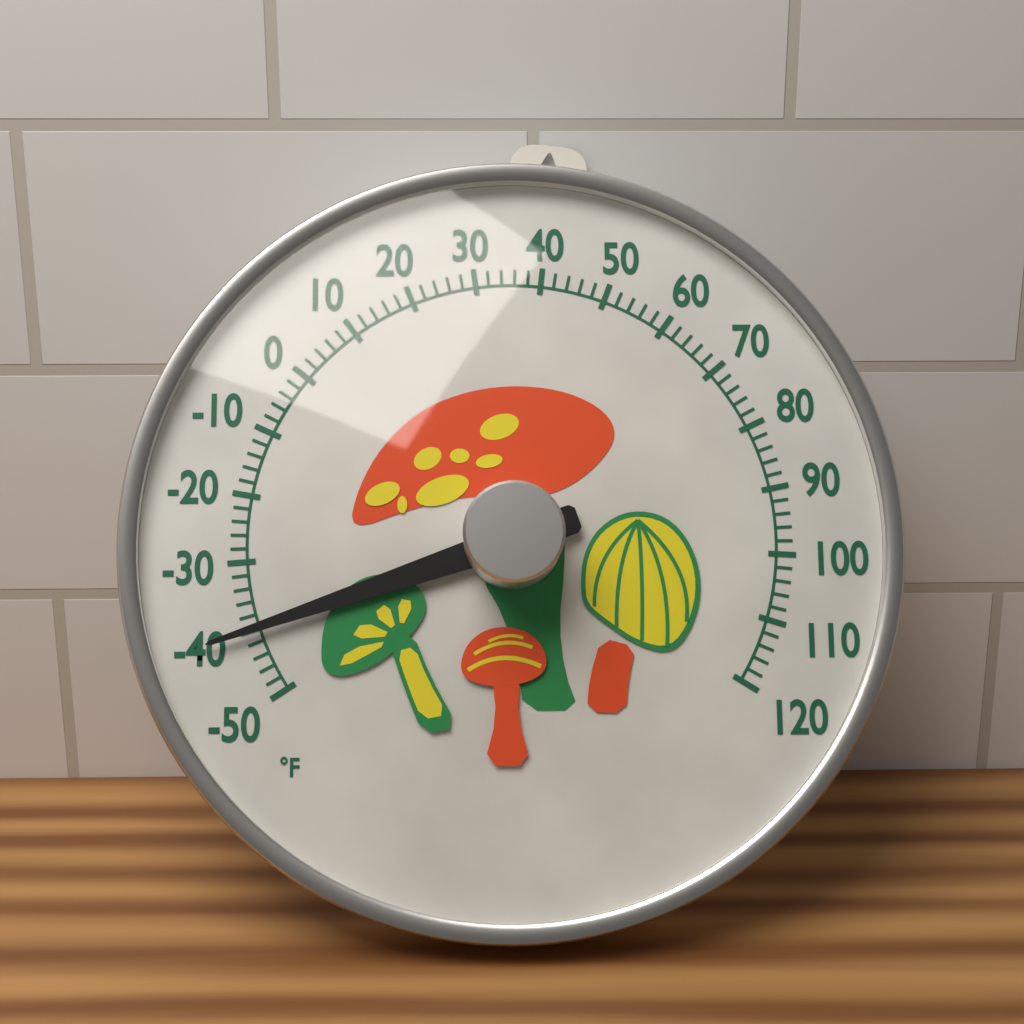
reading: -40 °F
